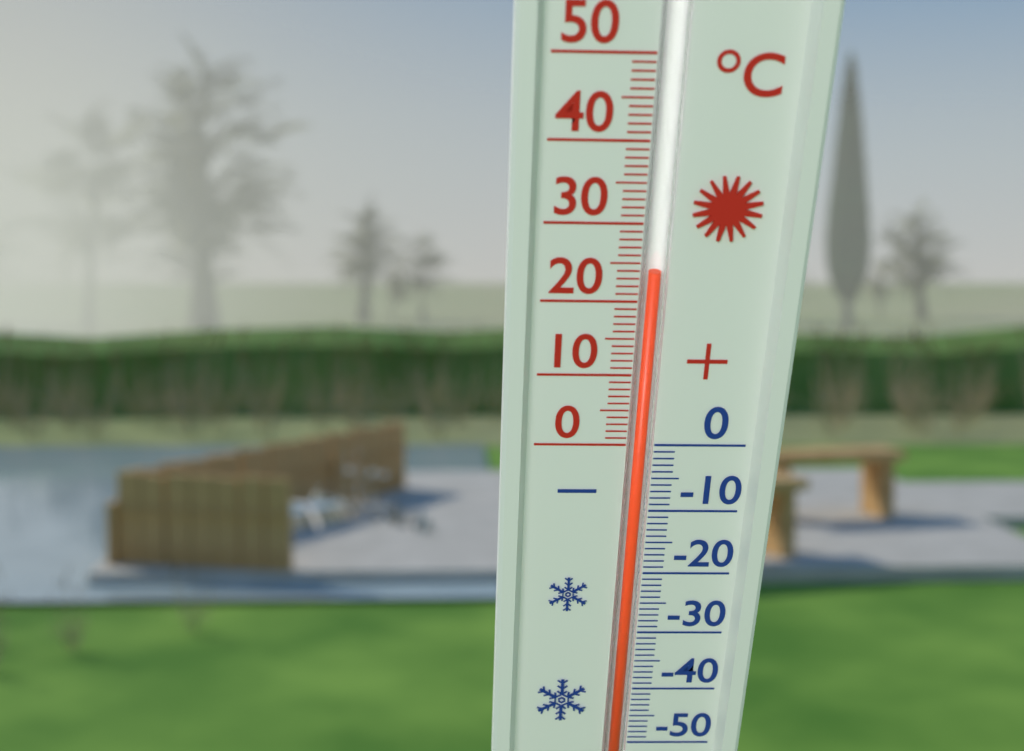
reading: 24 °C
